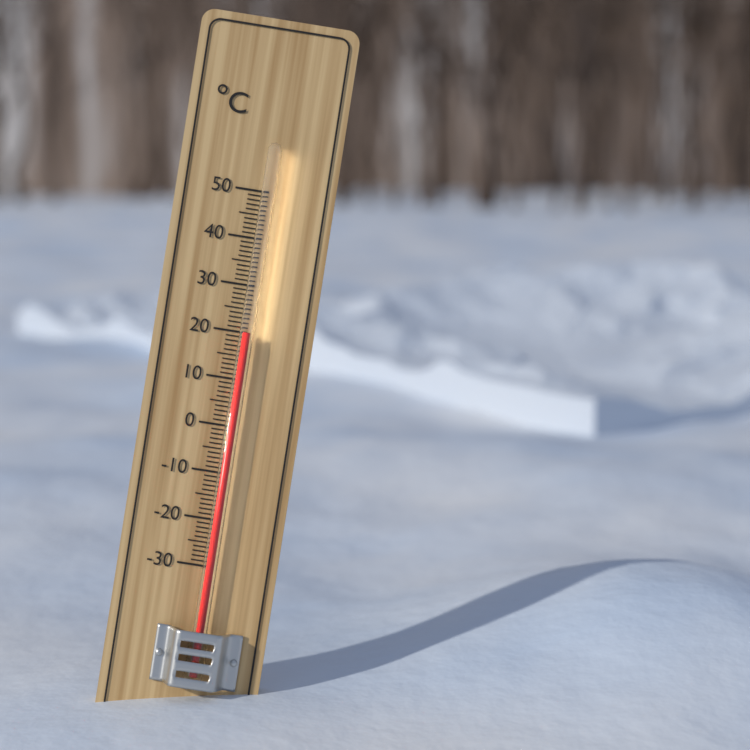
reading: 20 °C
